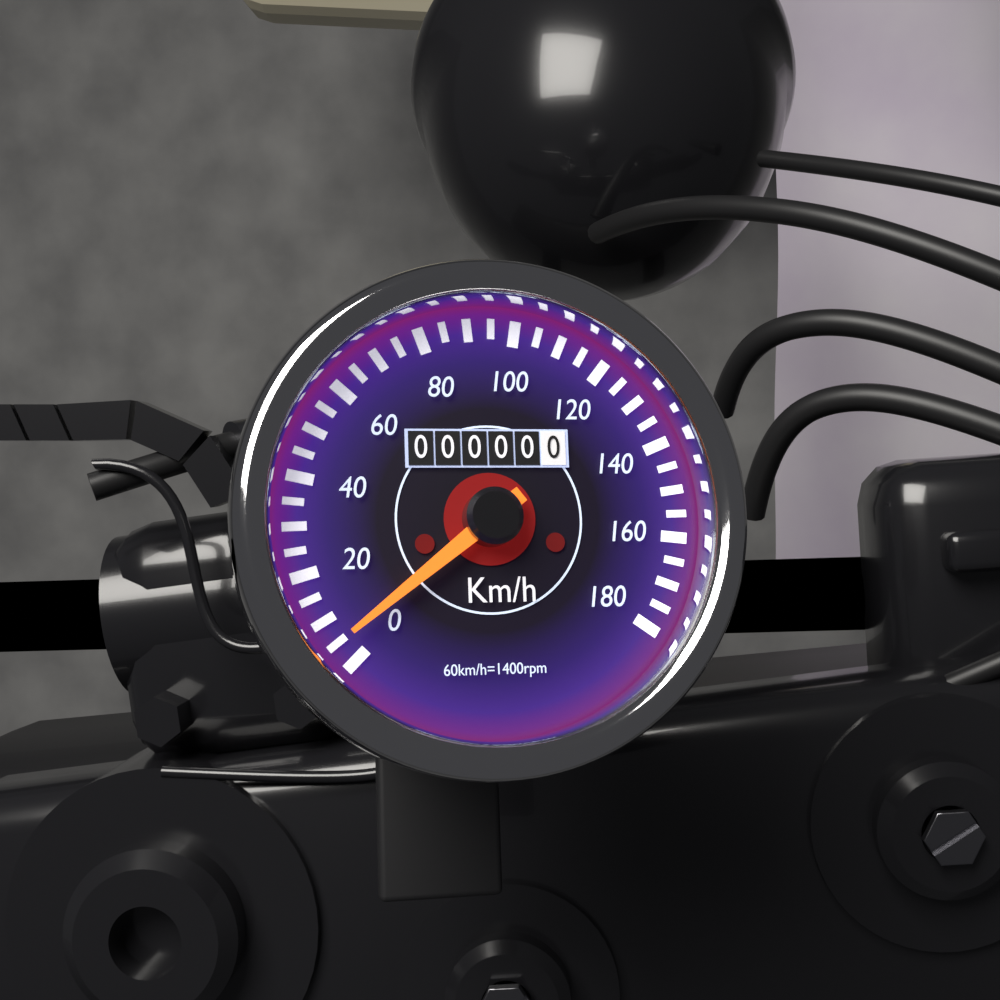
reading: 5 km/h
